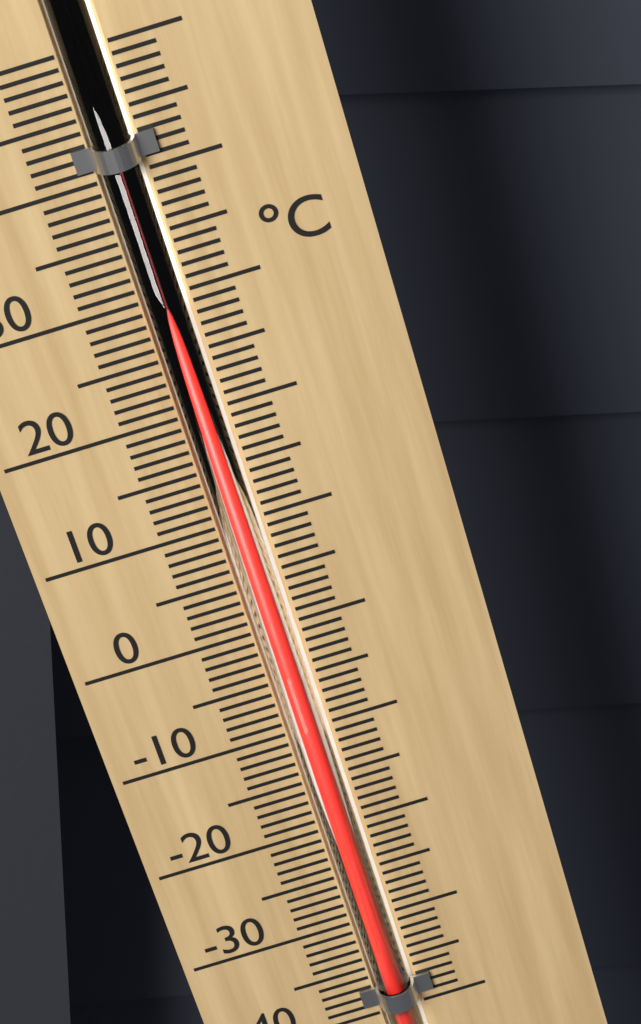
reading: 30 °C
